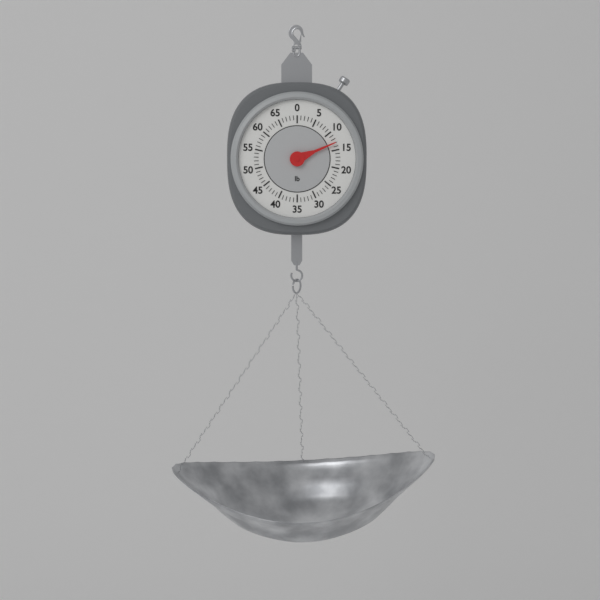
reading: 13 lb
